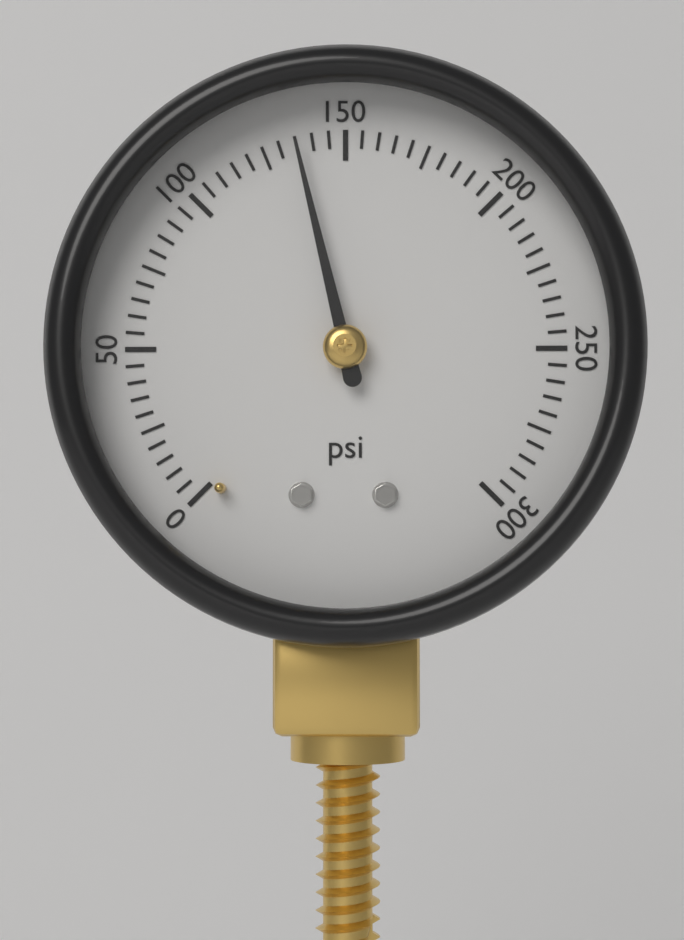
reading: 135 psi
